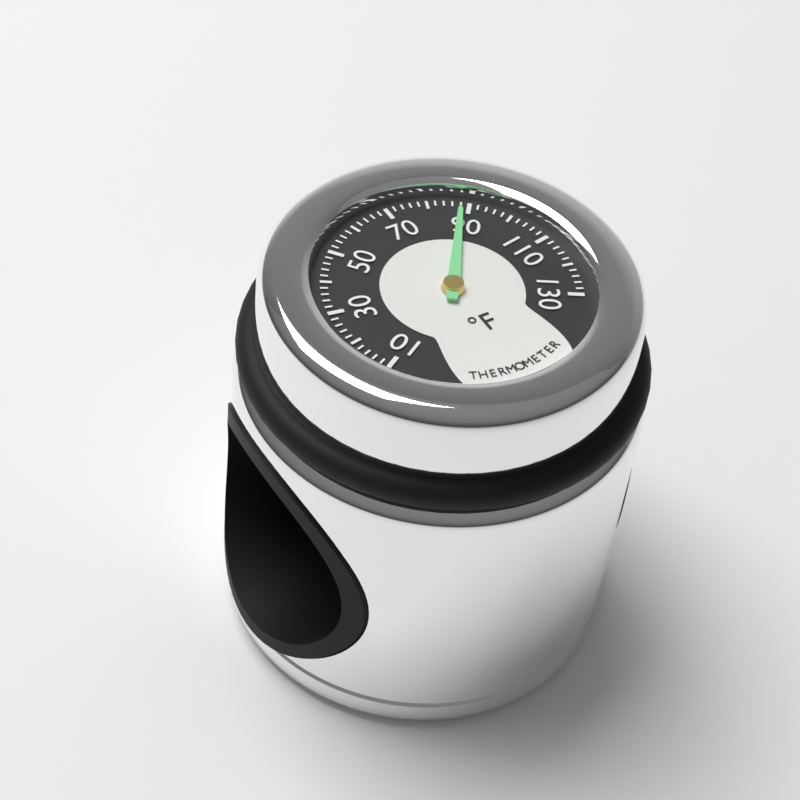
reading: 88 °F
